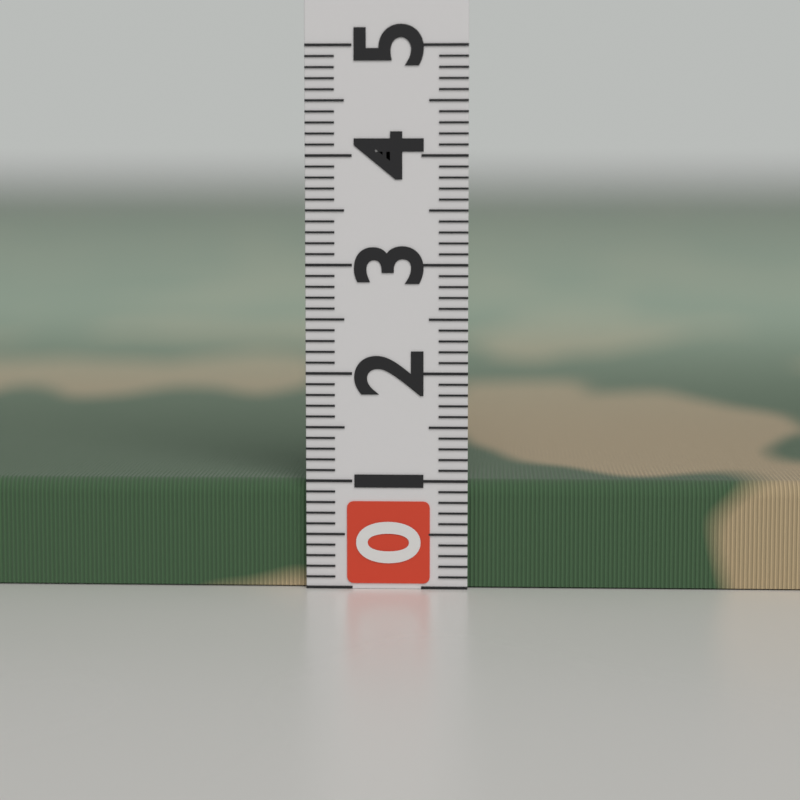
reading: 1.0 (no unit)
